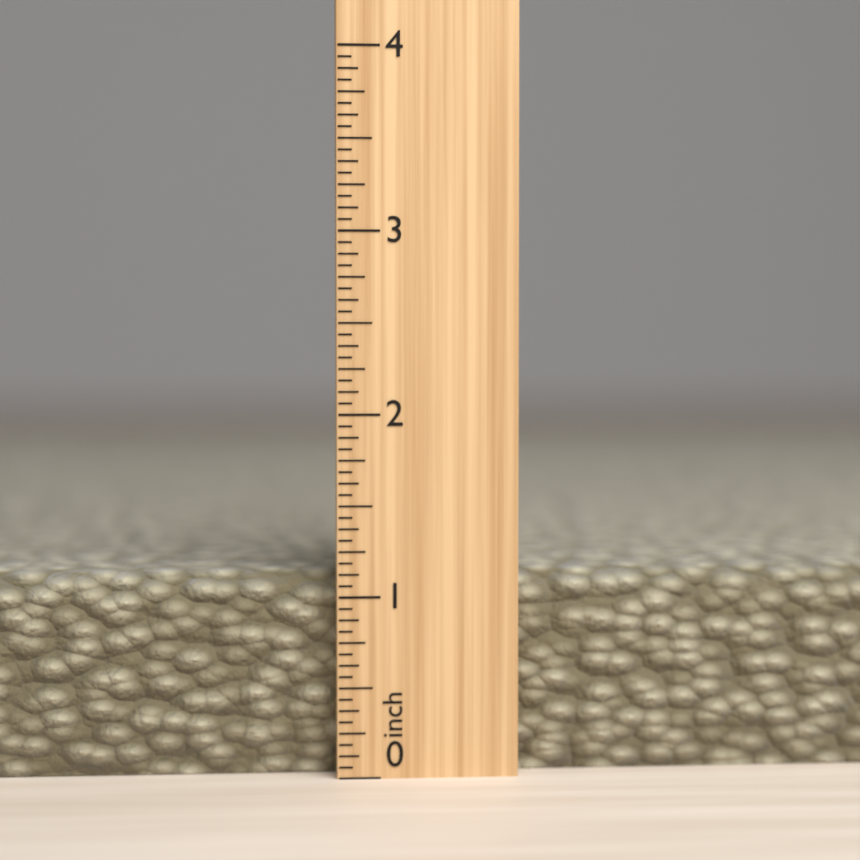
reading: 1.1250 inch
